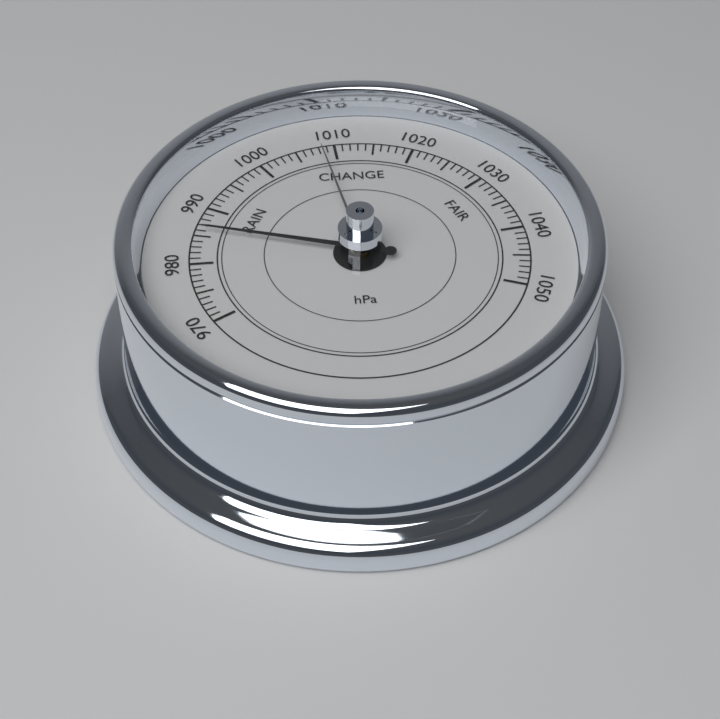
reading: 986 hPa
